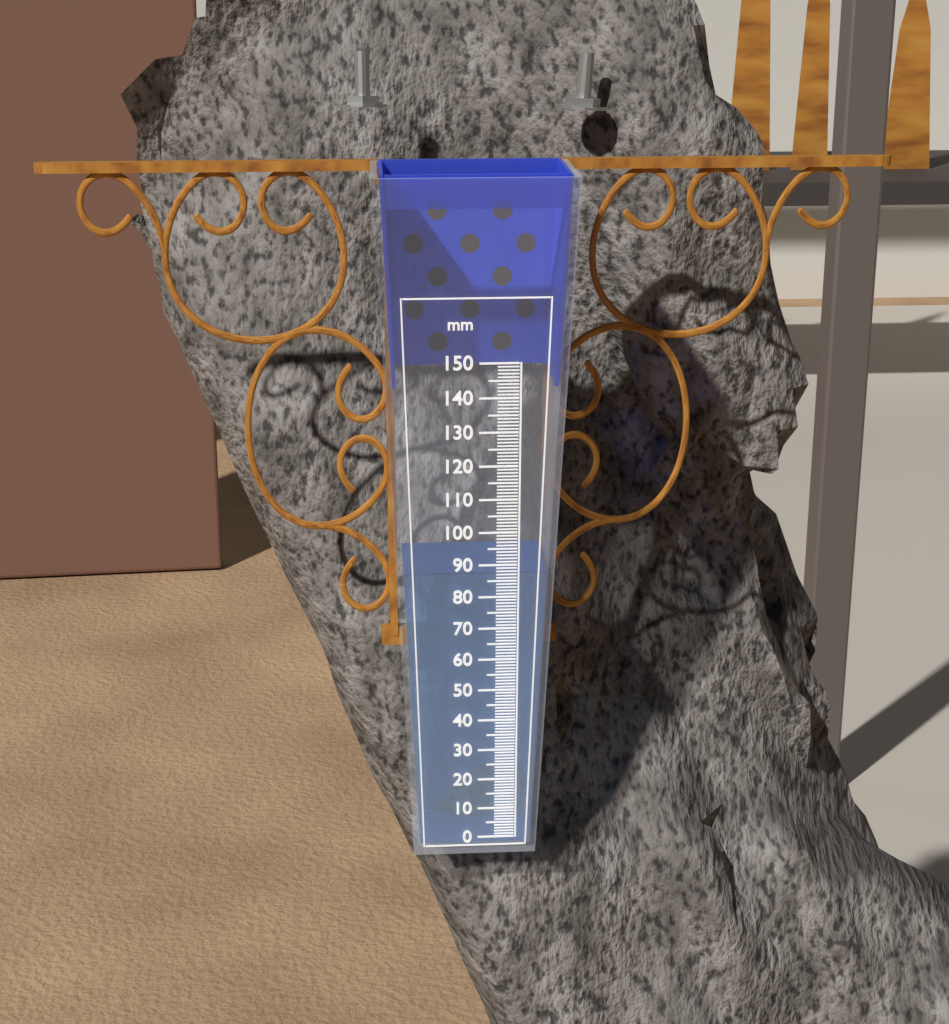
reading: 87 mm
